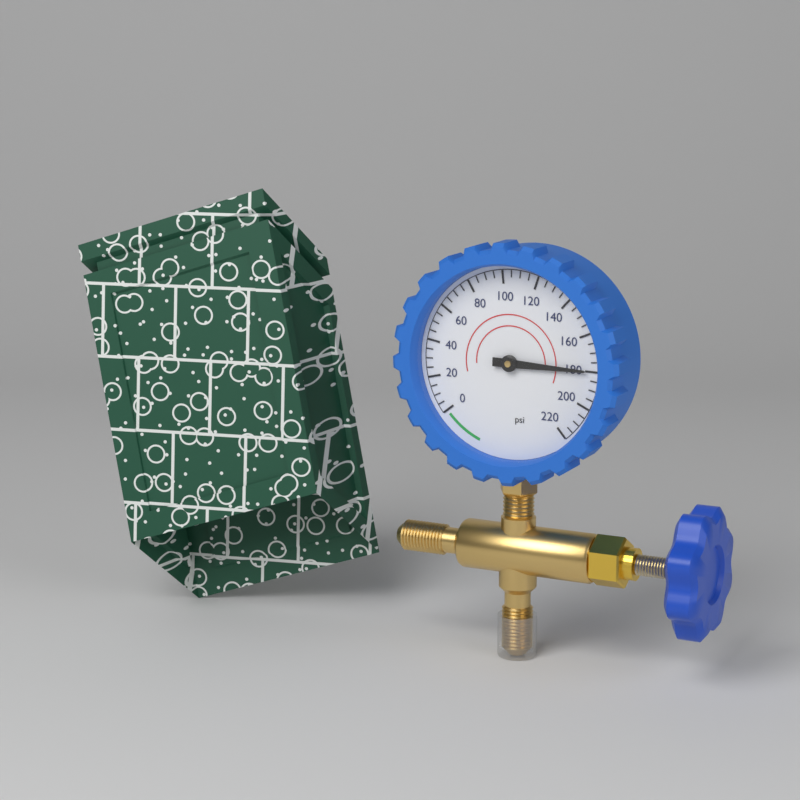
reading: 180 psi
